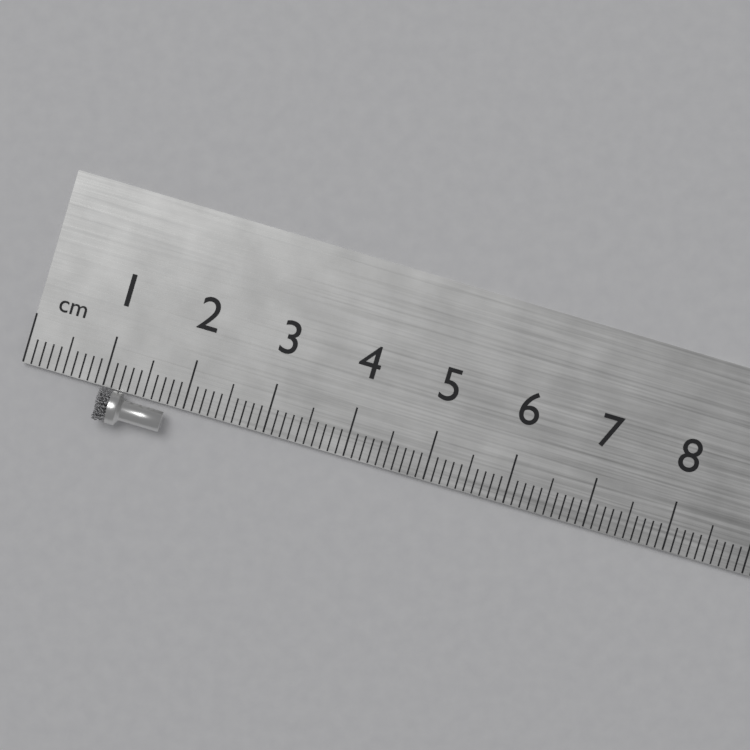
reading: 1.8 cm
